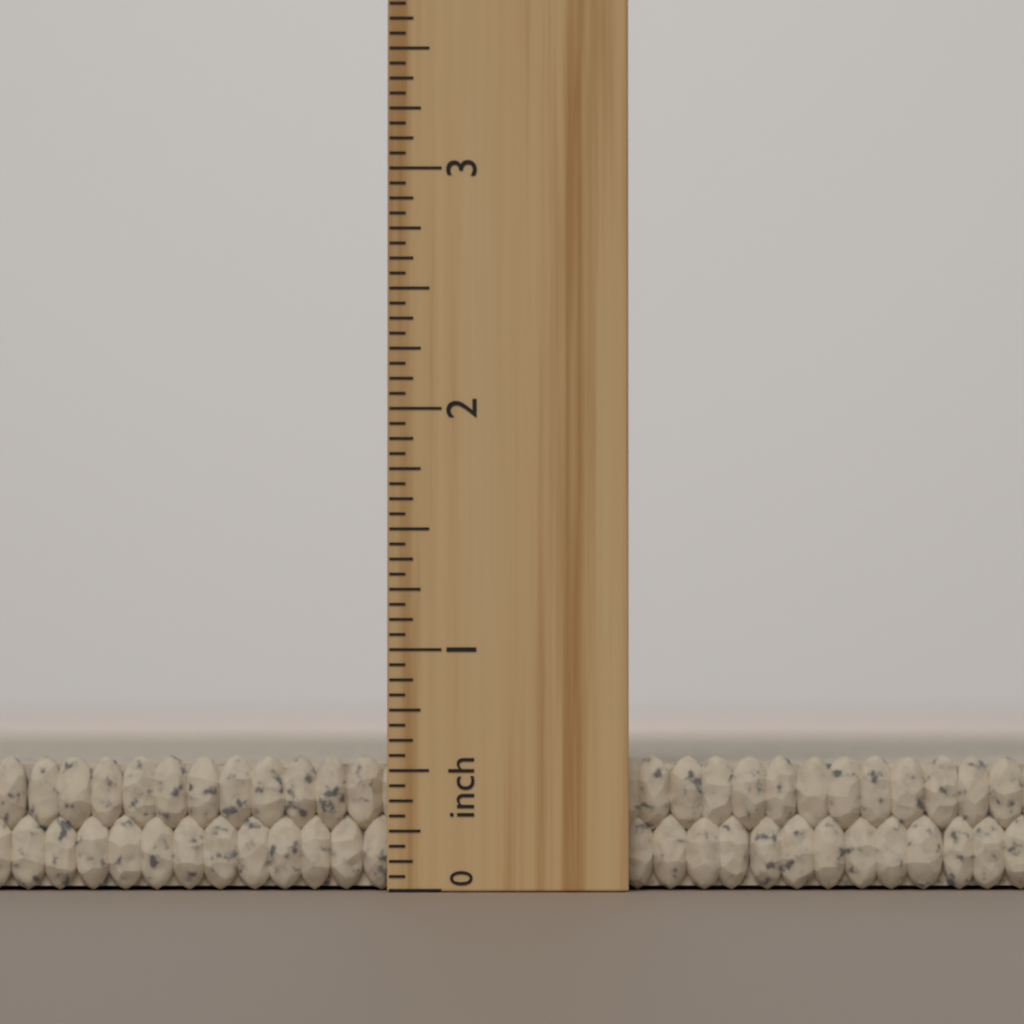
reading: 0.5625 inch
